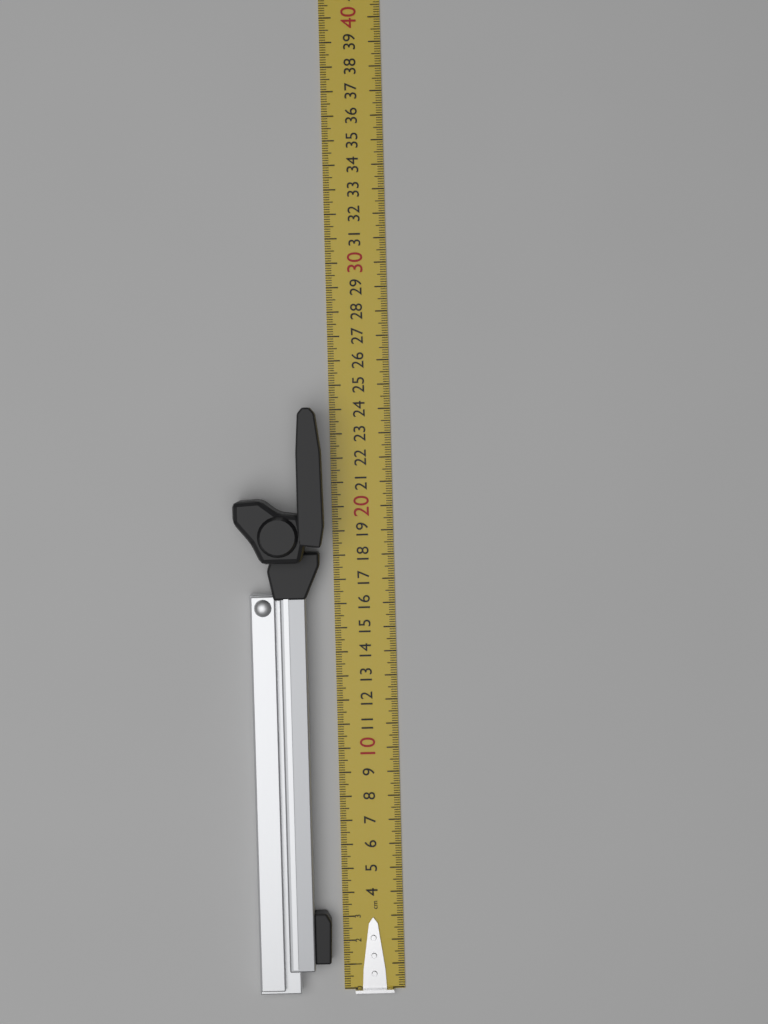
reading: 24.1 cm
